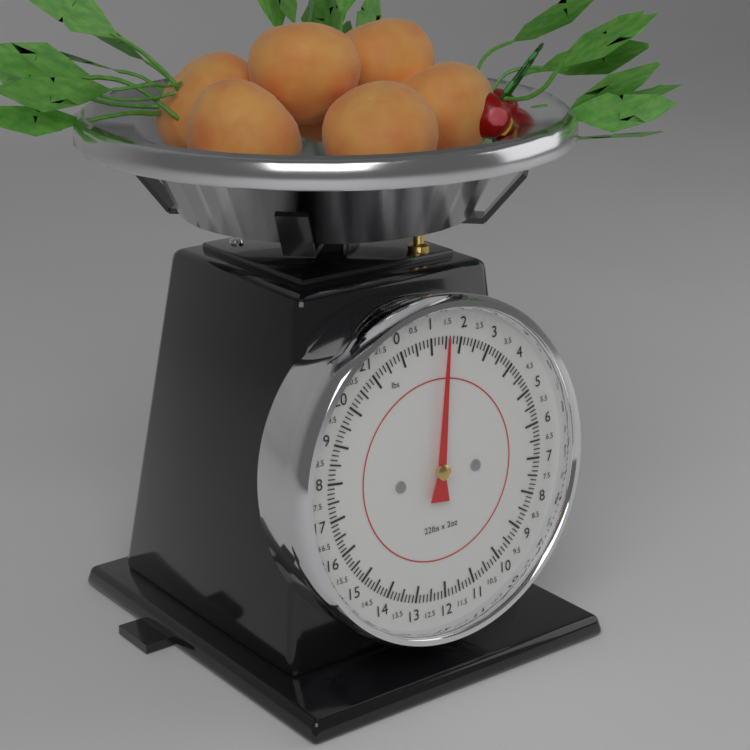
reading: 1.500 lbs
